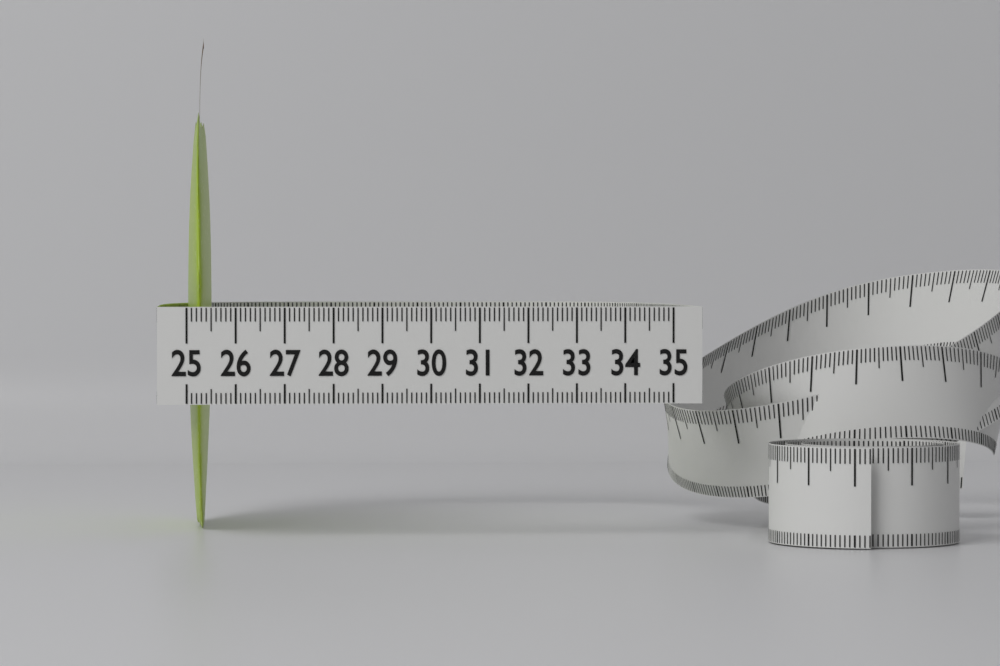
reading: 25.5 (no unit)
